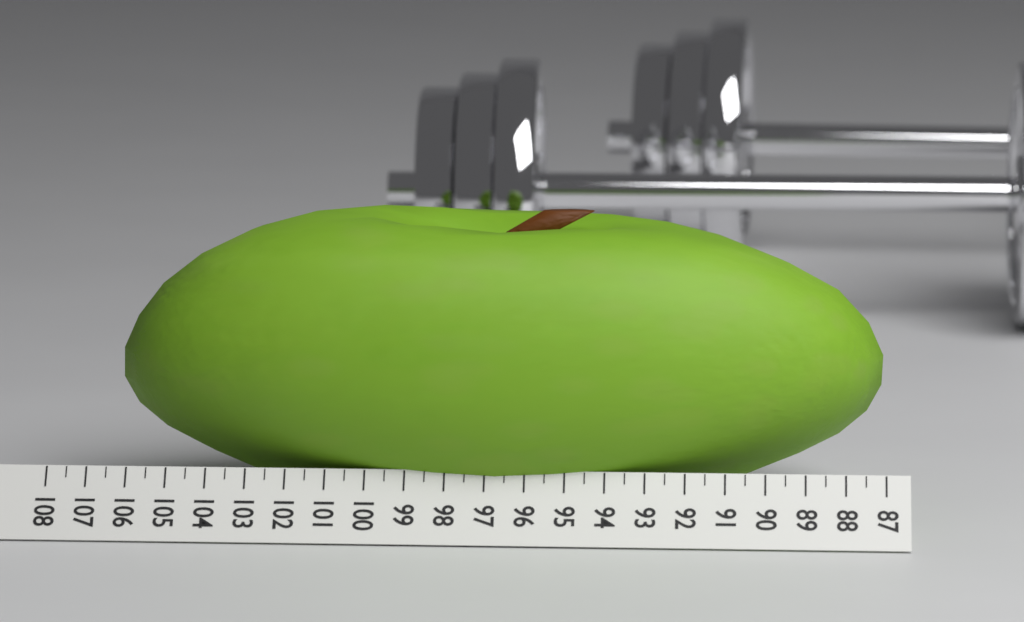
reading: 106.5 (no unit)
